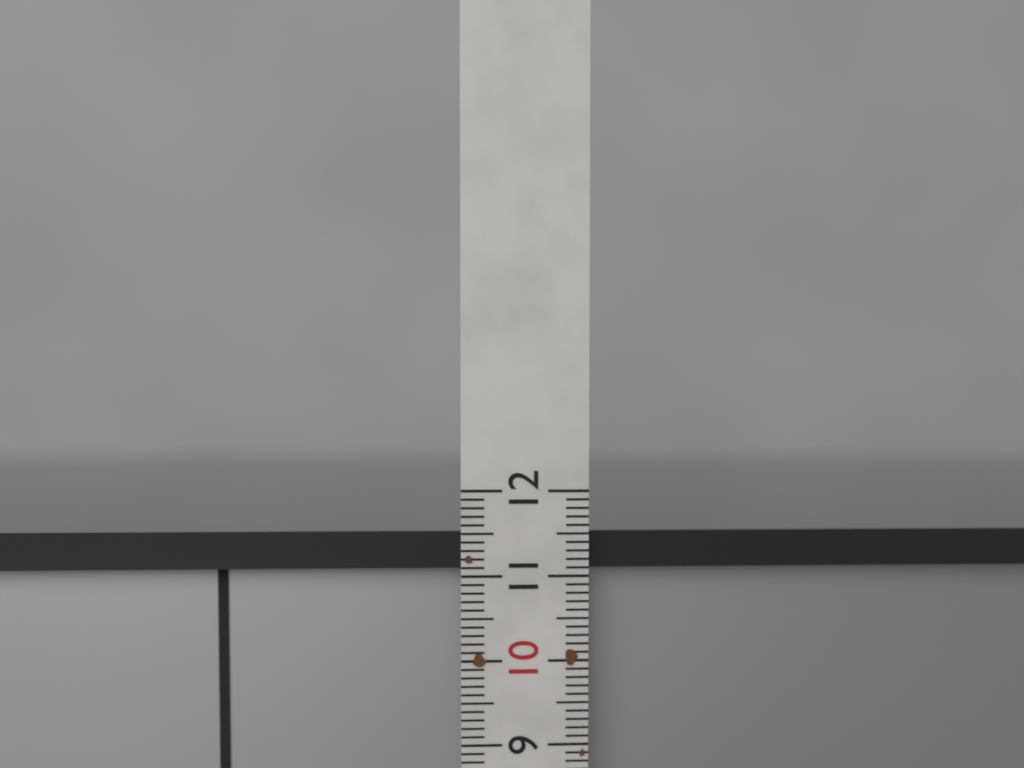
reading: 11.5 (no unit)
